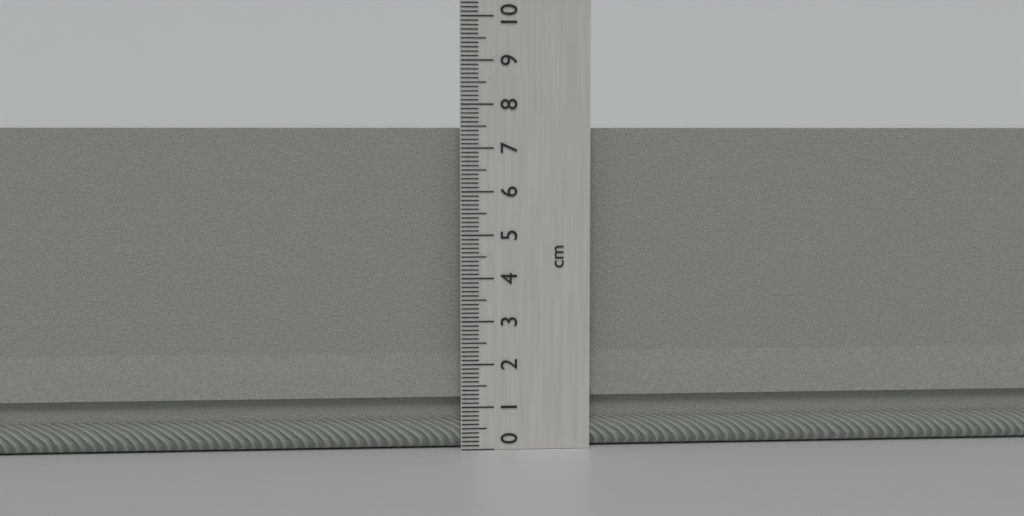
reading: 7.5 cm
